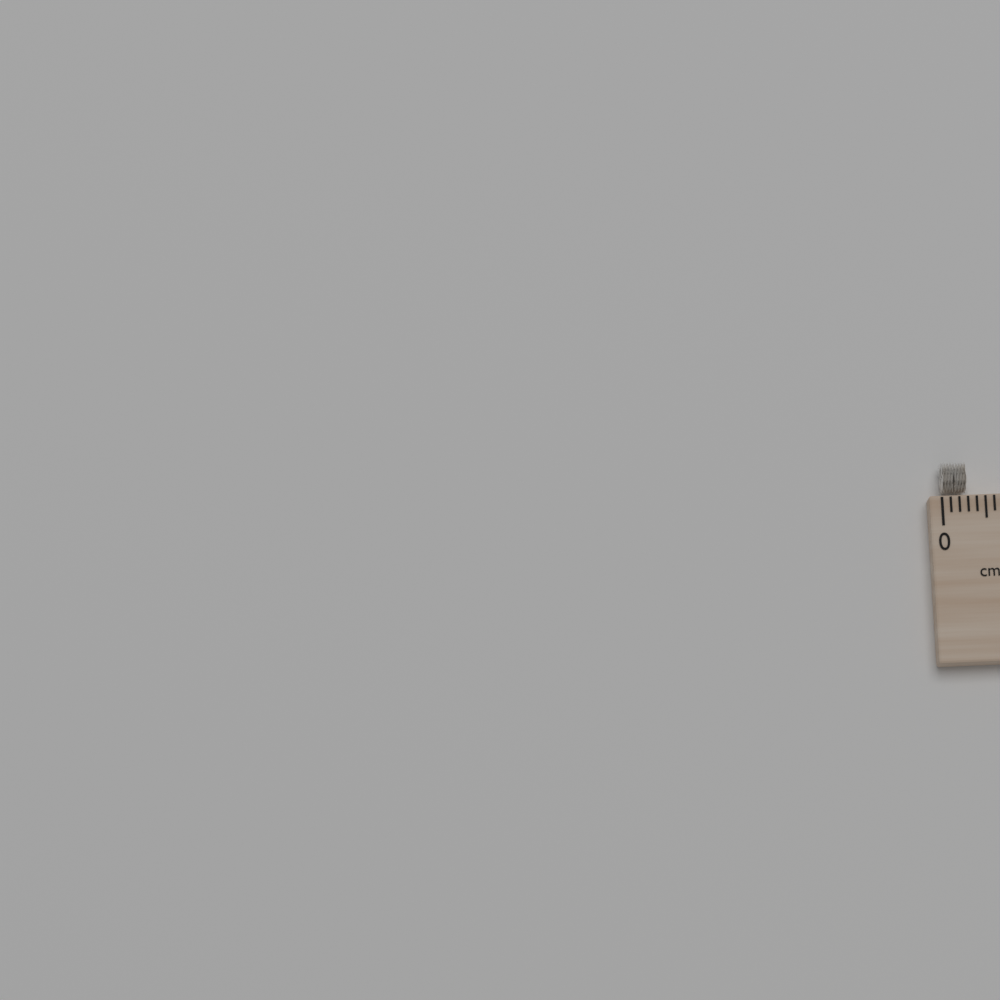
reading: 0.3 cm
